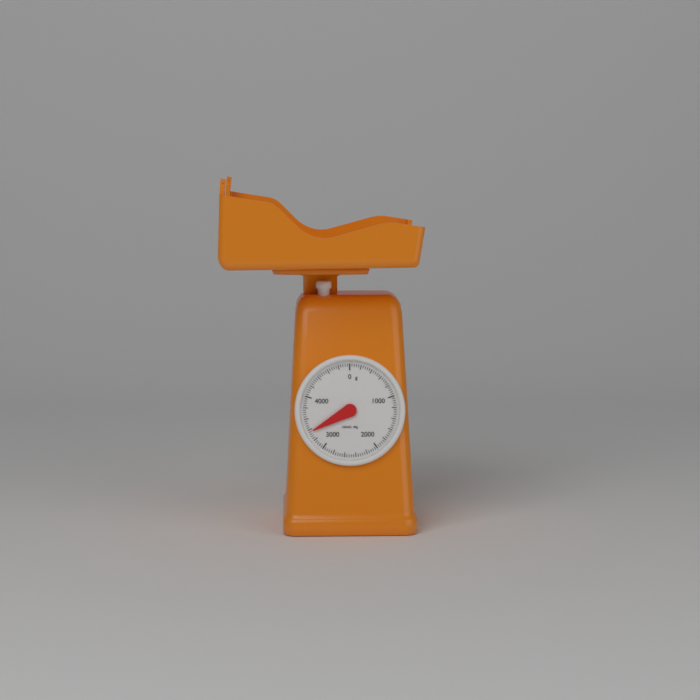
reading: 3360 g
